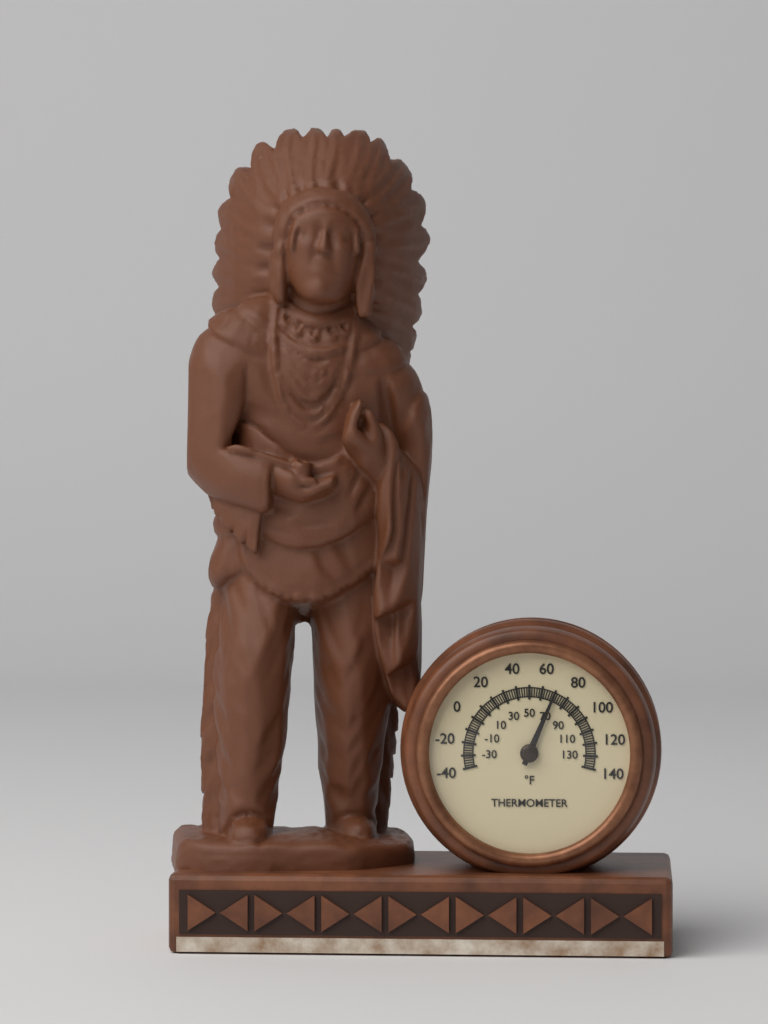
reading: 70 °F
